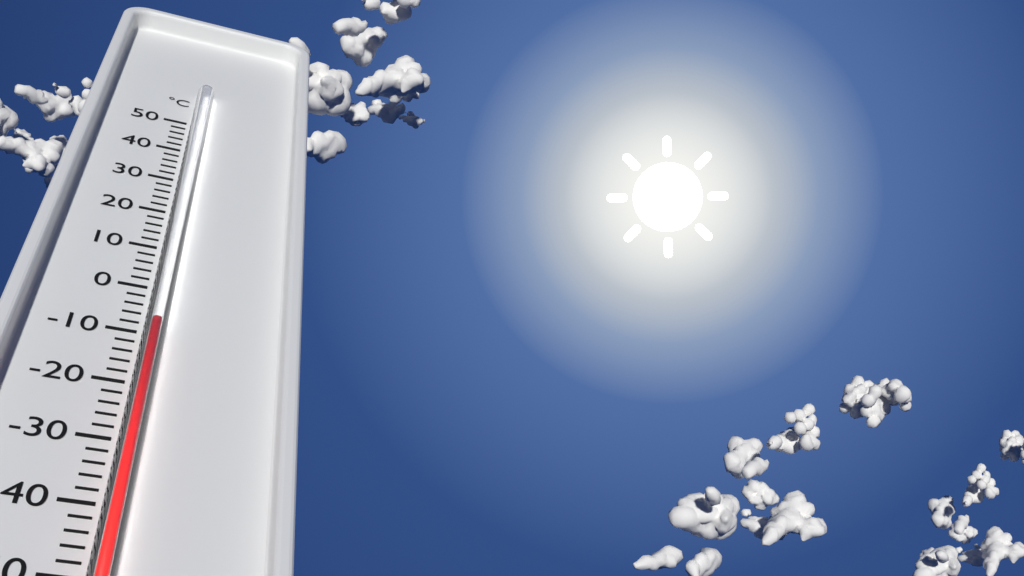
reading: -10 °C
